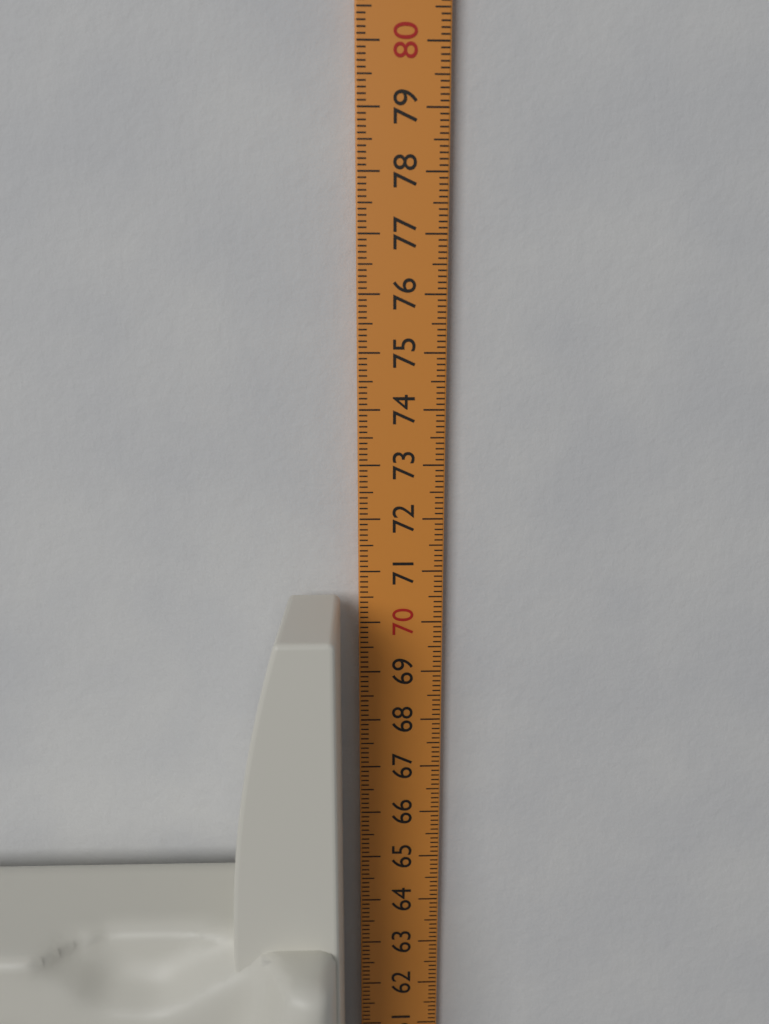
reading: 70.6 cm
